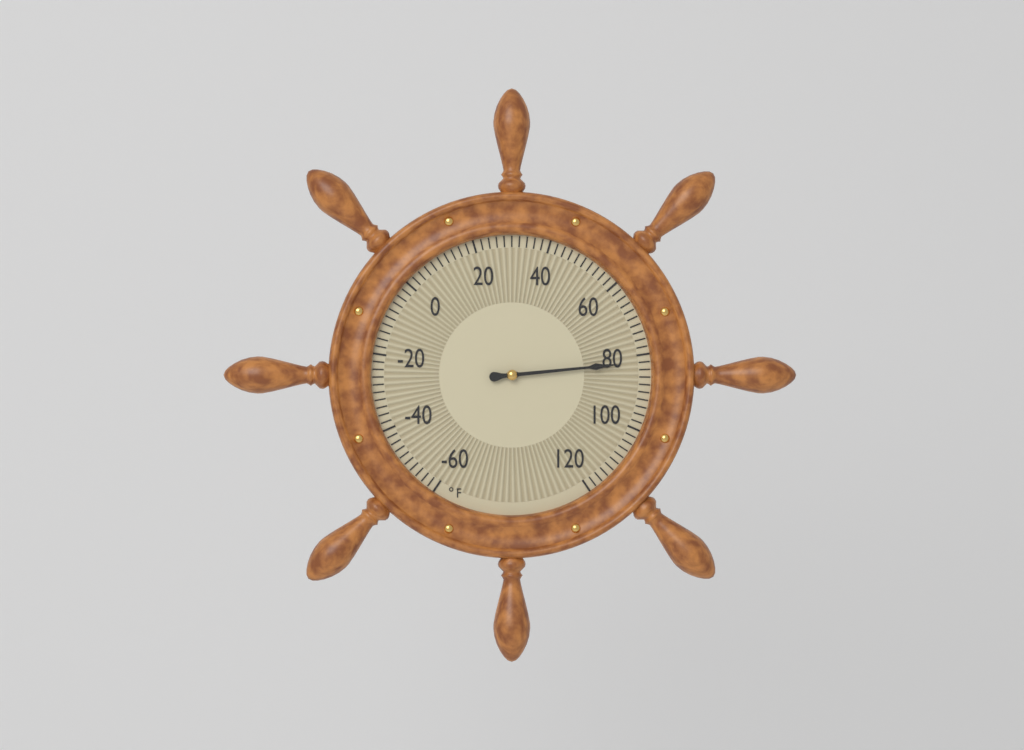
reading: 82 °F
